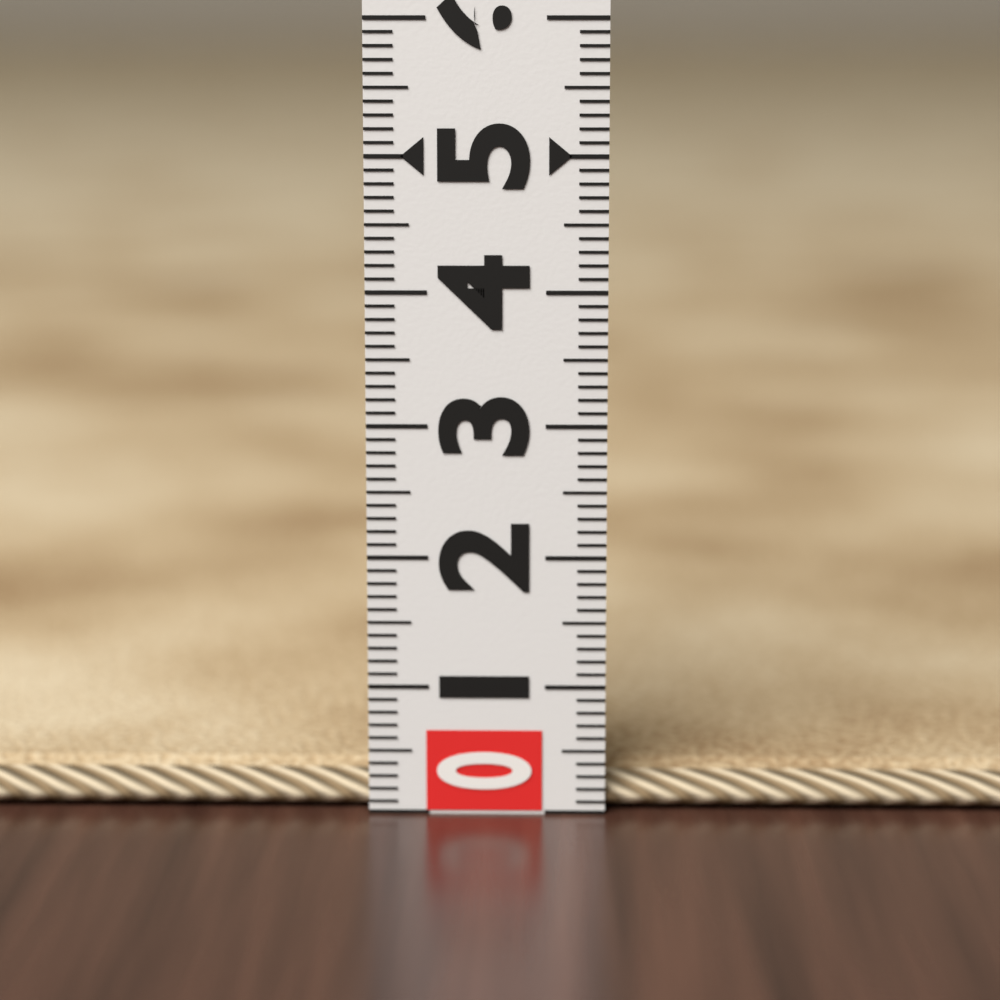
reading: 0.3 (no unit)
